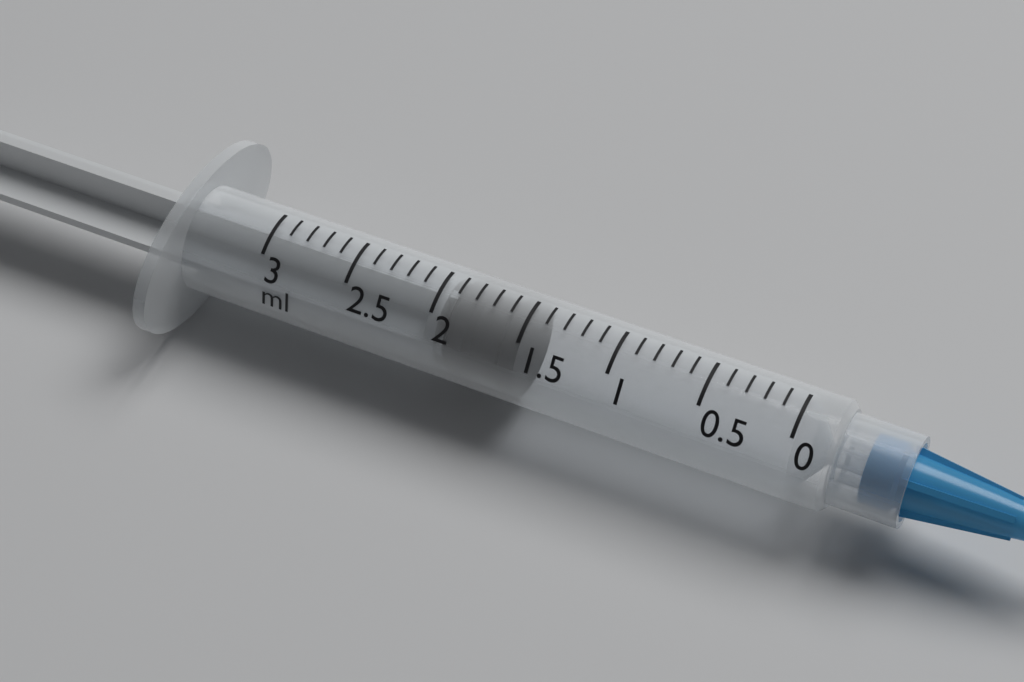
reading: 1.5 ml
